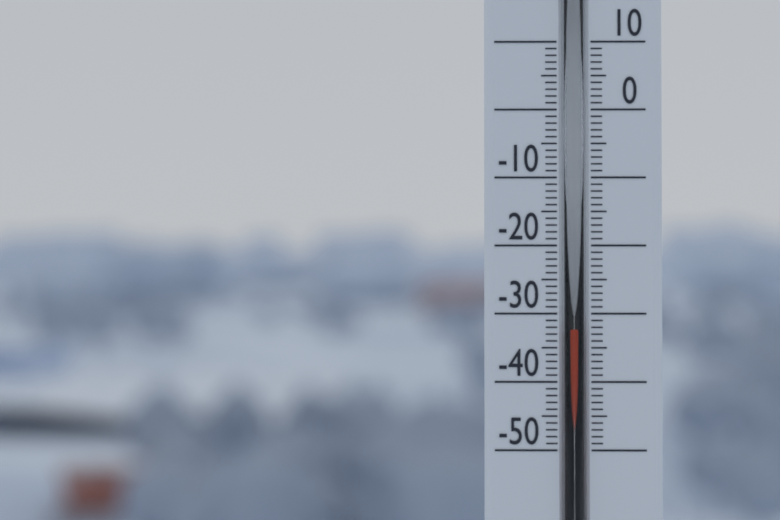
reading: -32 (no unit)
